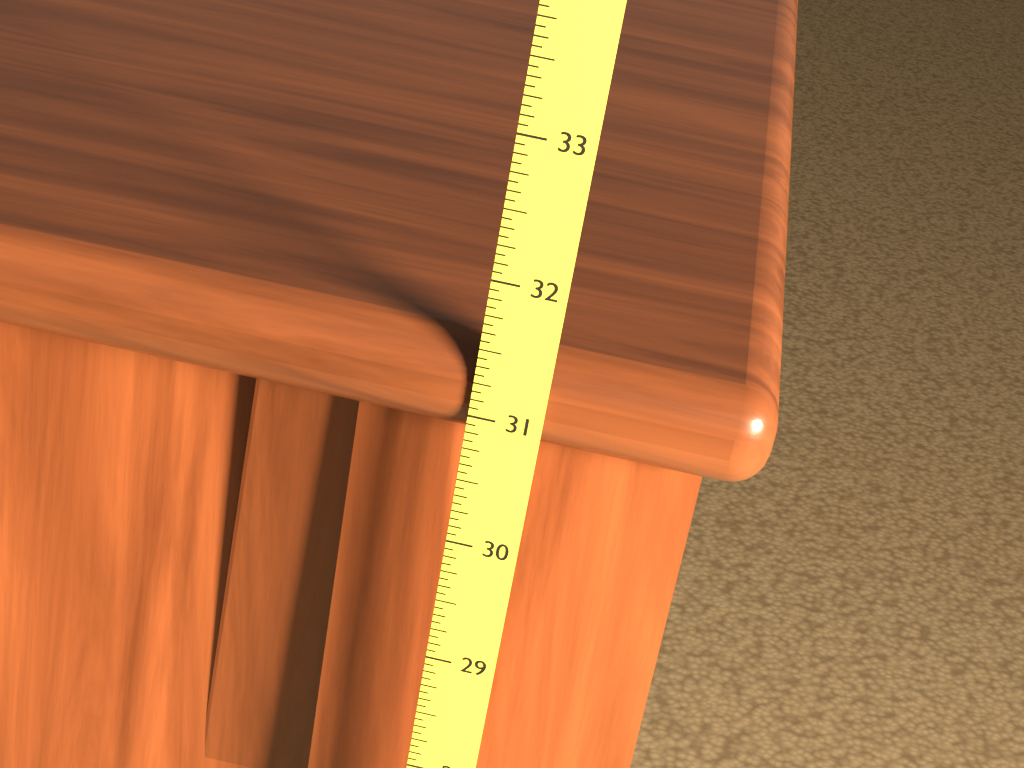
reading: 31.5000 (no unit)
